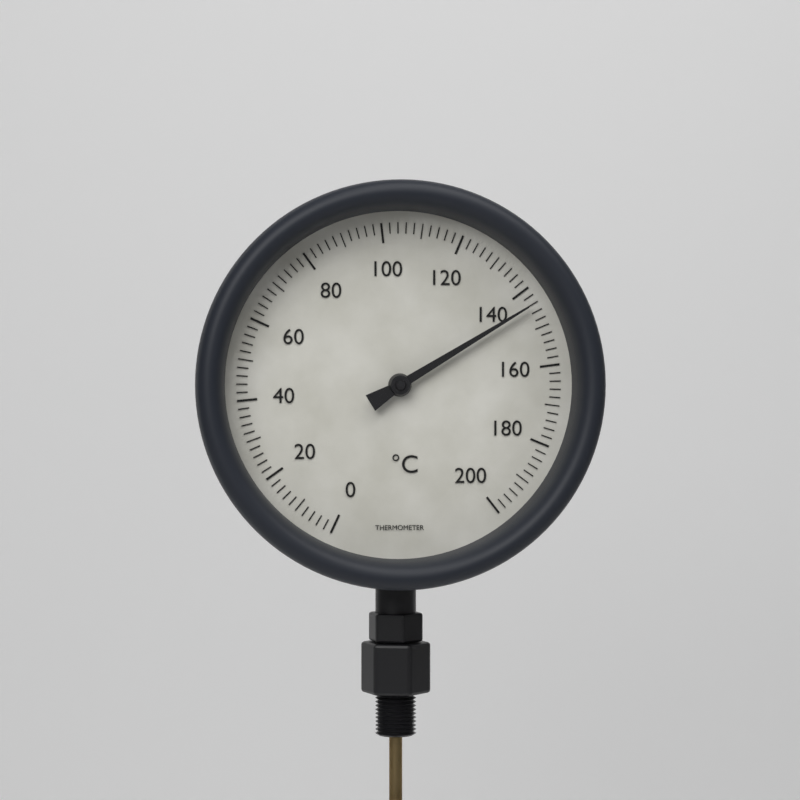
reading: 144 °C
